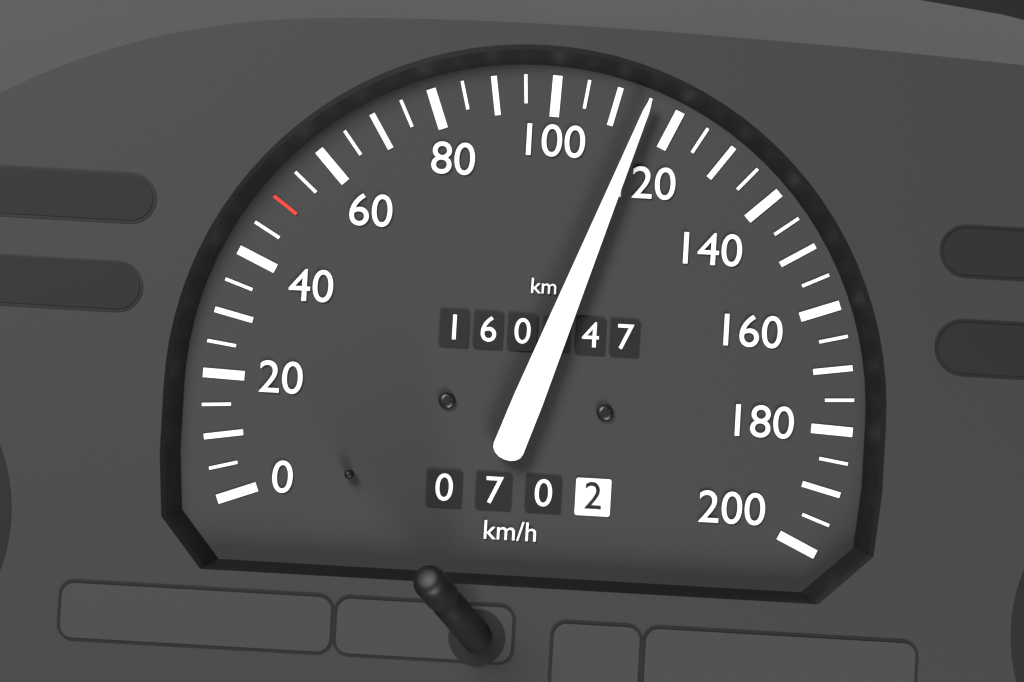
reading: 115 km/h
